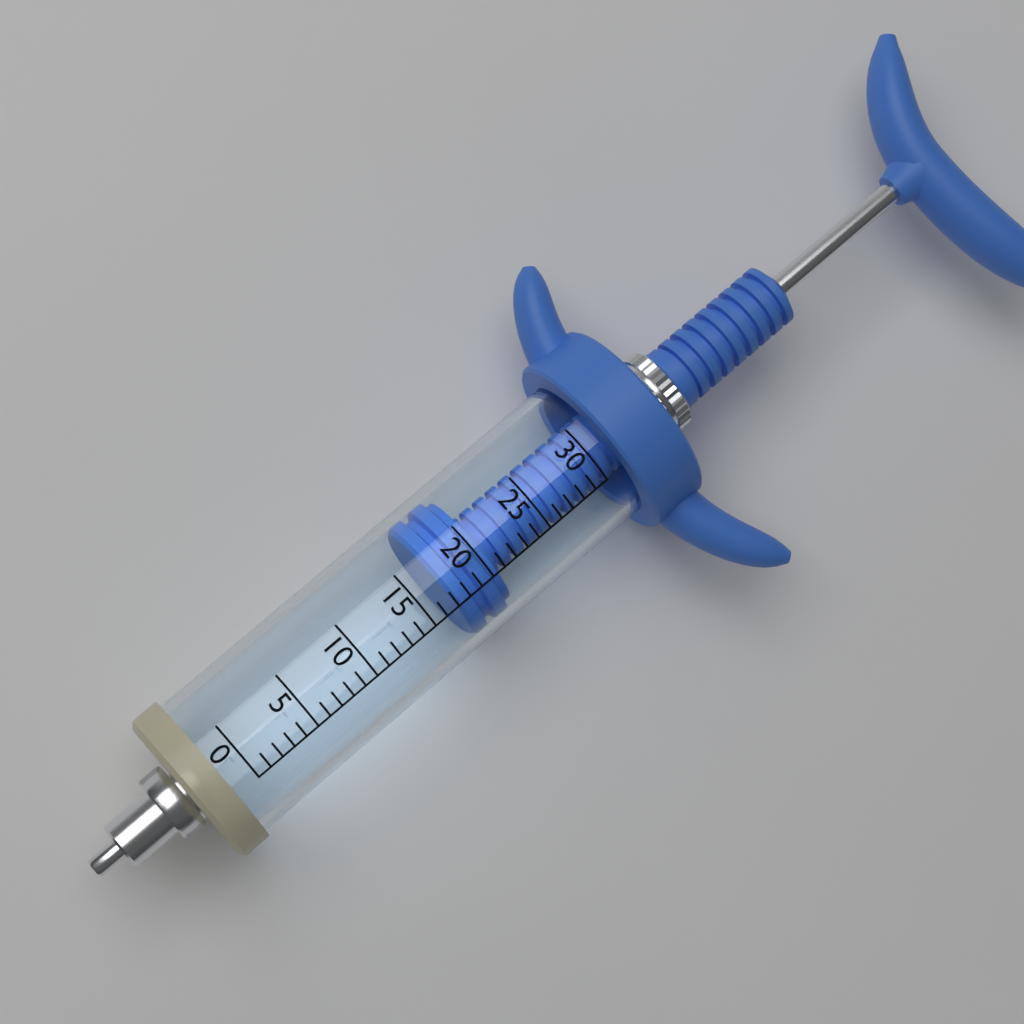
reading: 17 (no unit)
